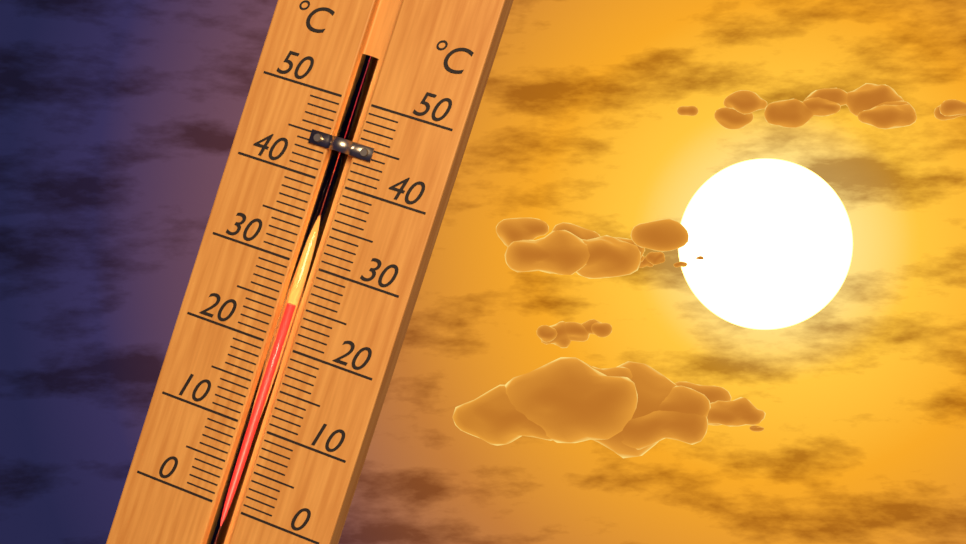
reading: 25 °C
